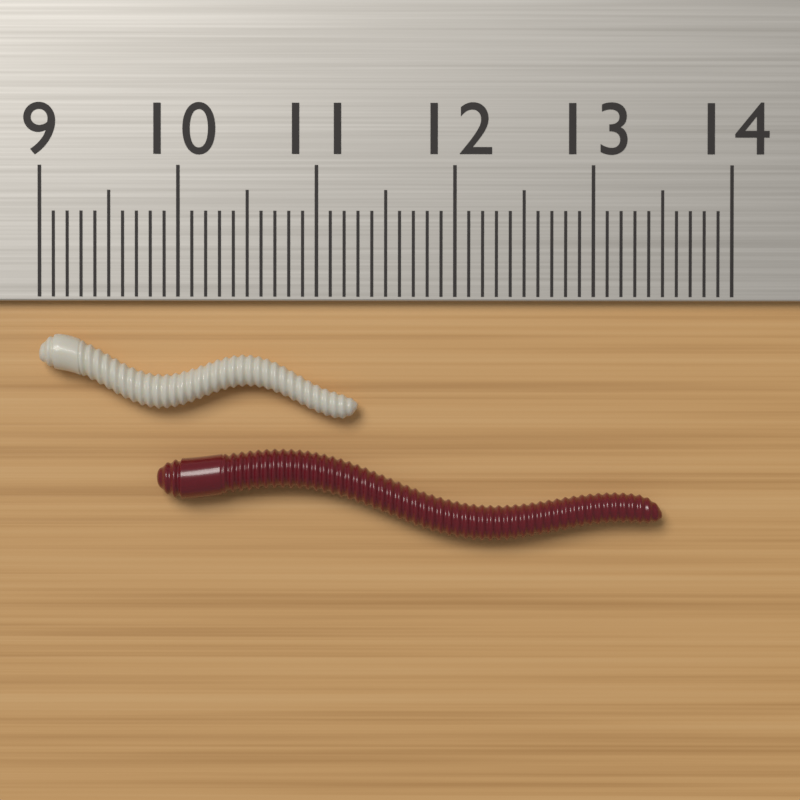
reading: 11.3 cm
